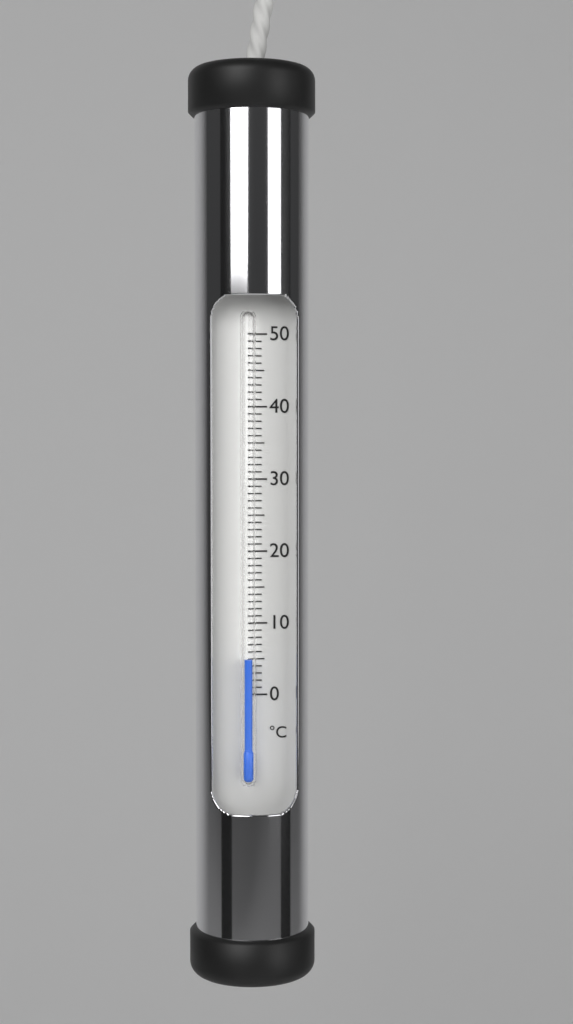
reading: 5 °C
